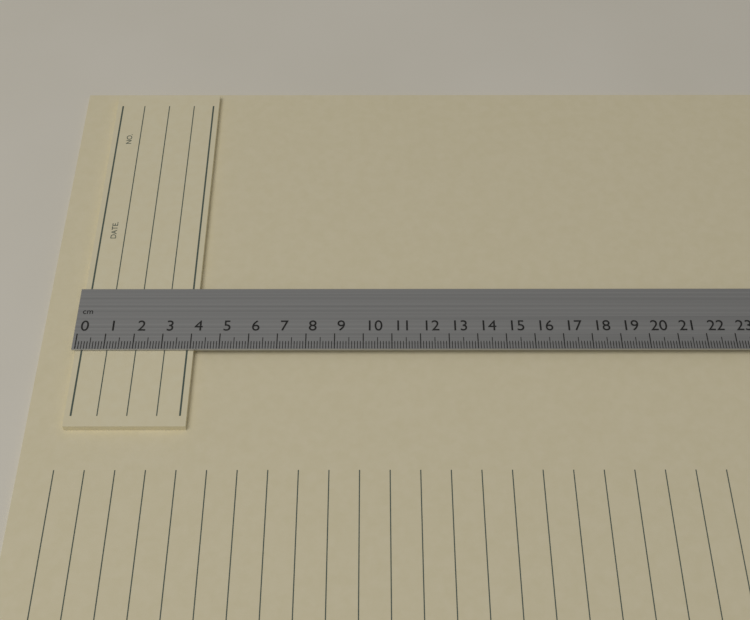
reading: 4.1 cm
